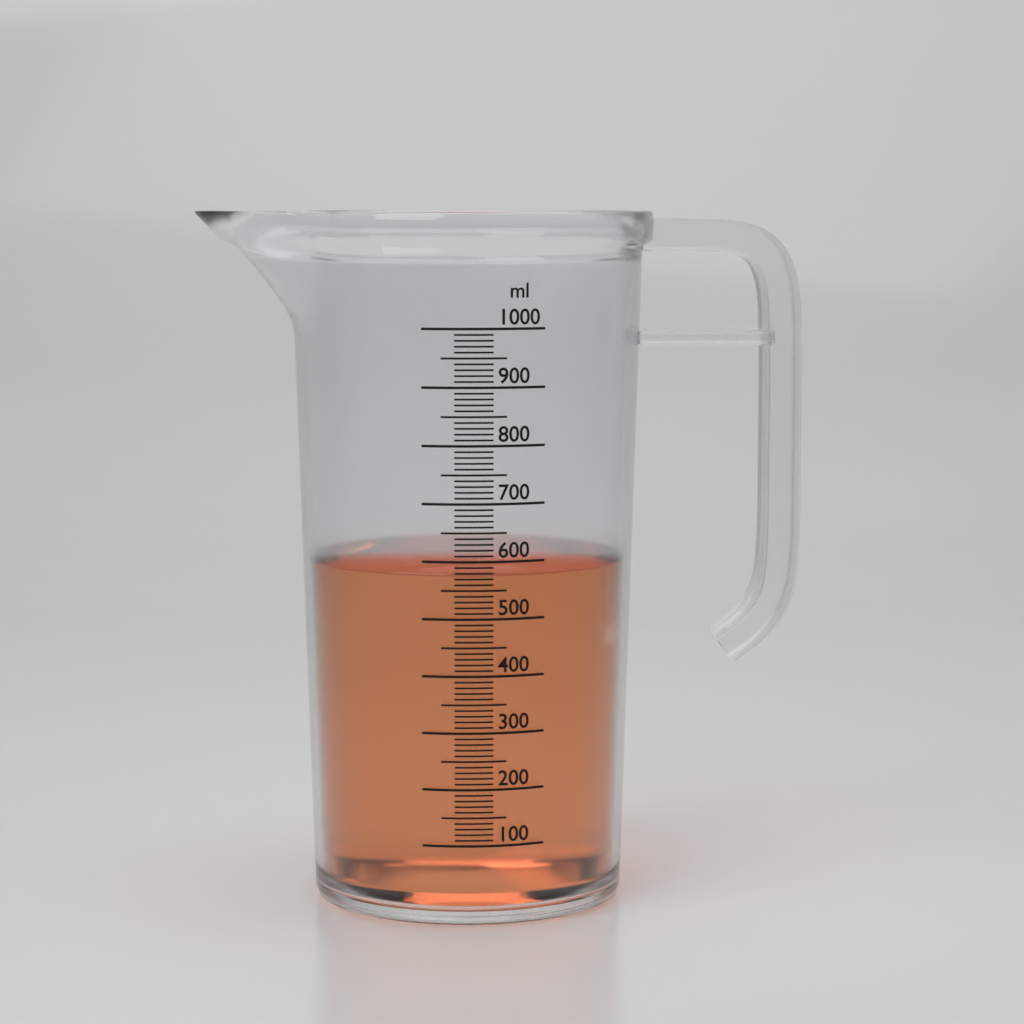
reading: 580 ml
